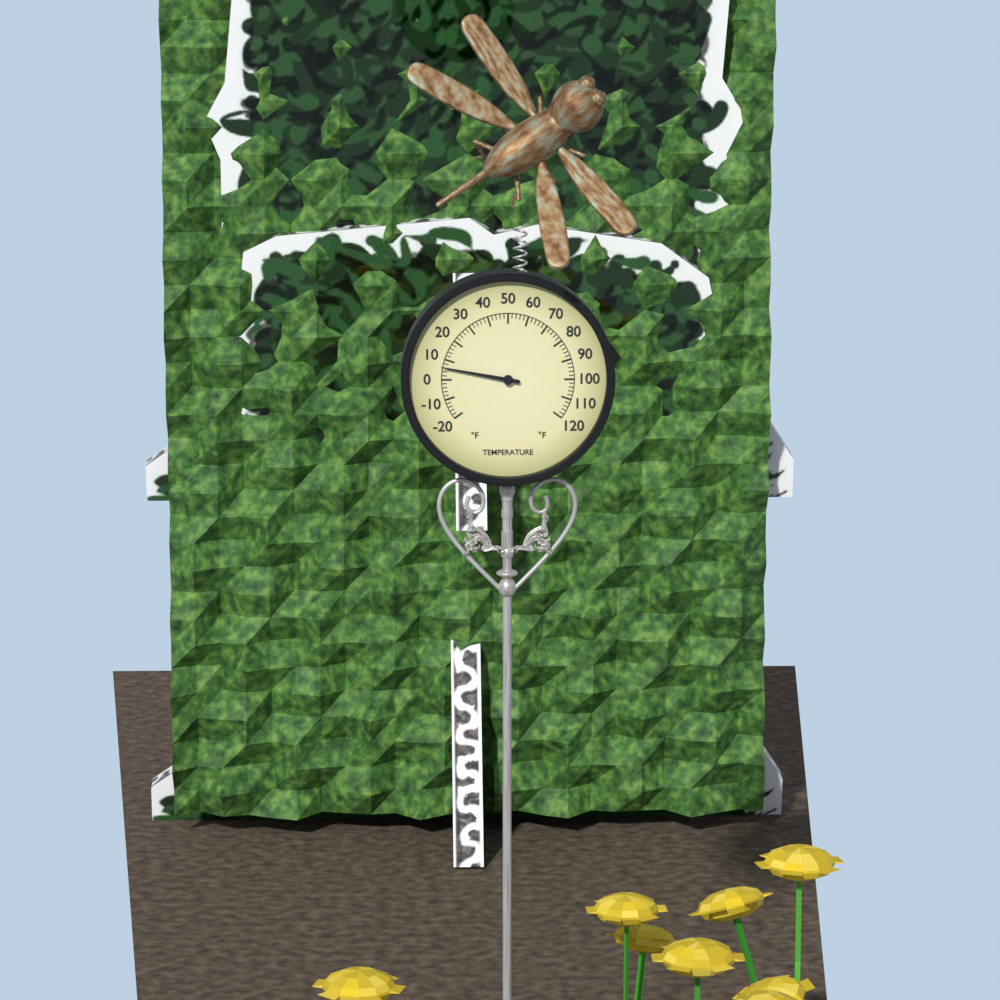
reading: 6 °F
